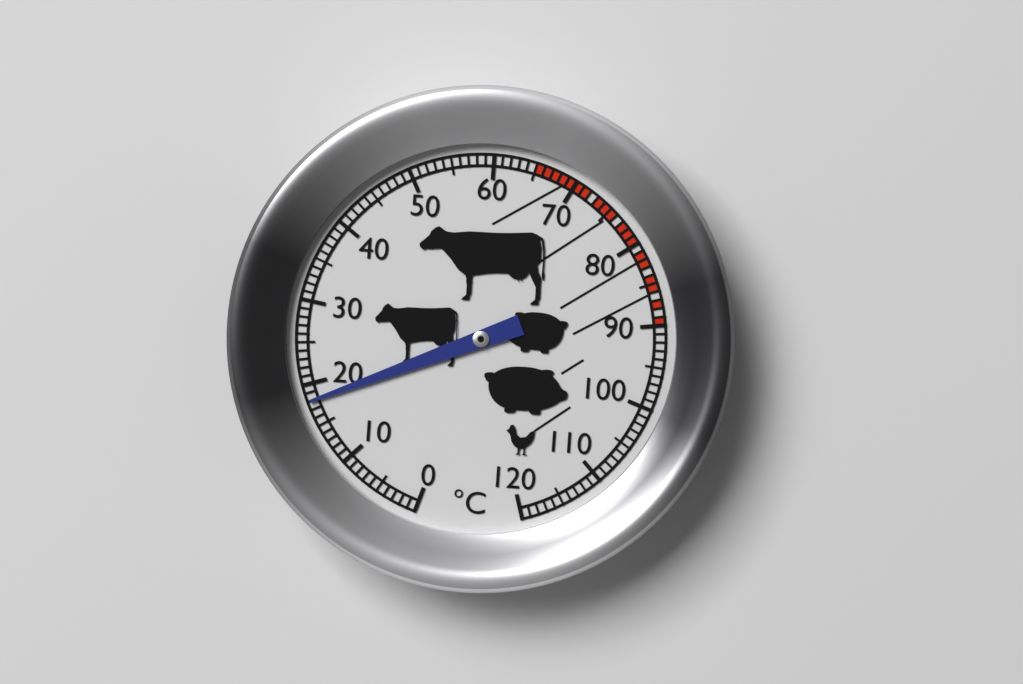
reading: 18 °C
